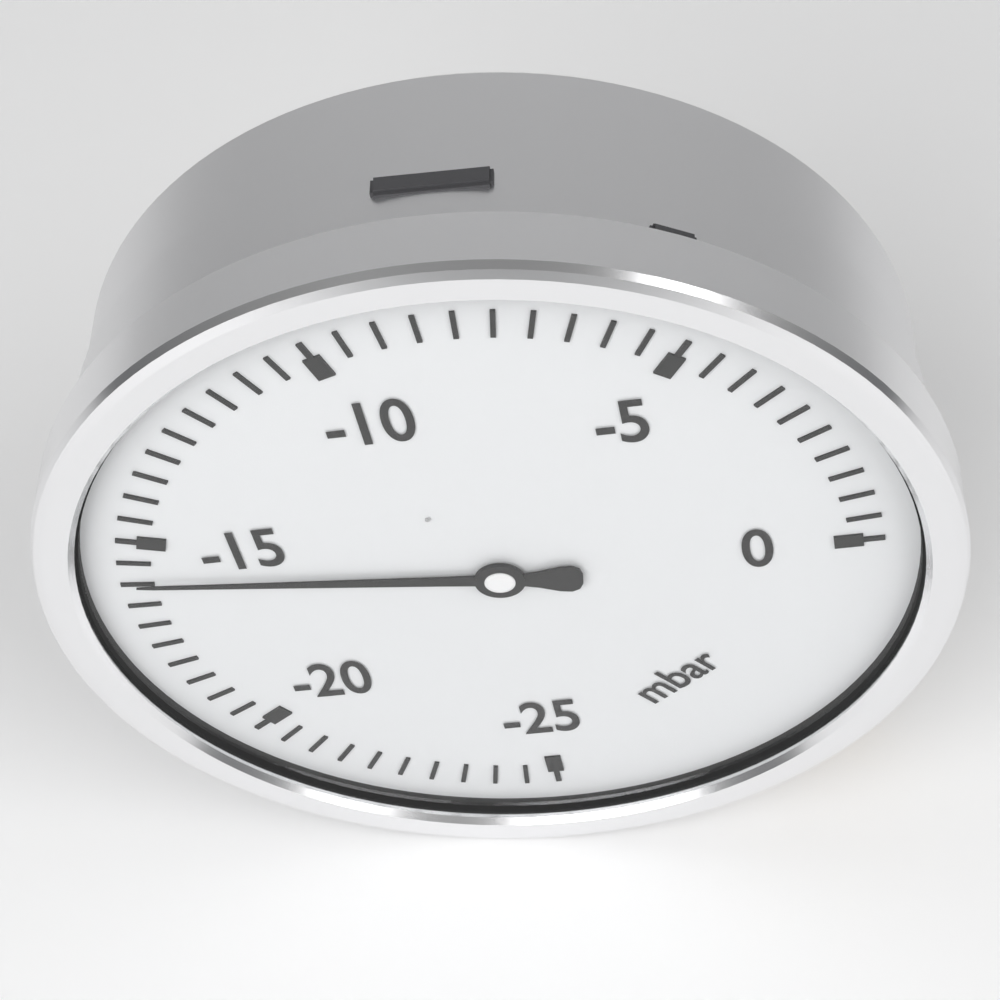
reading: -16.0 mbar
